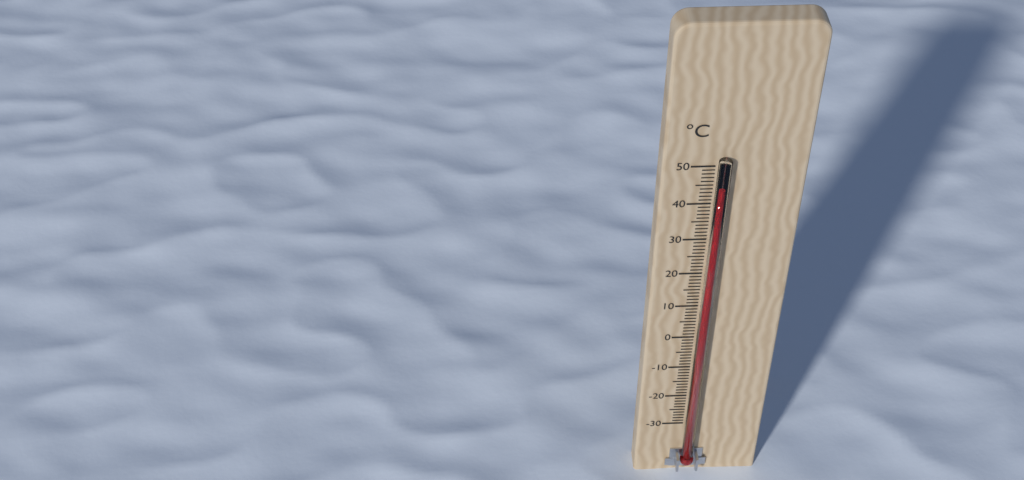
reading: 45 °C
